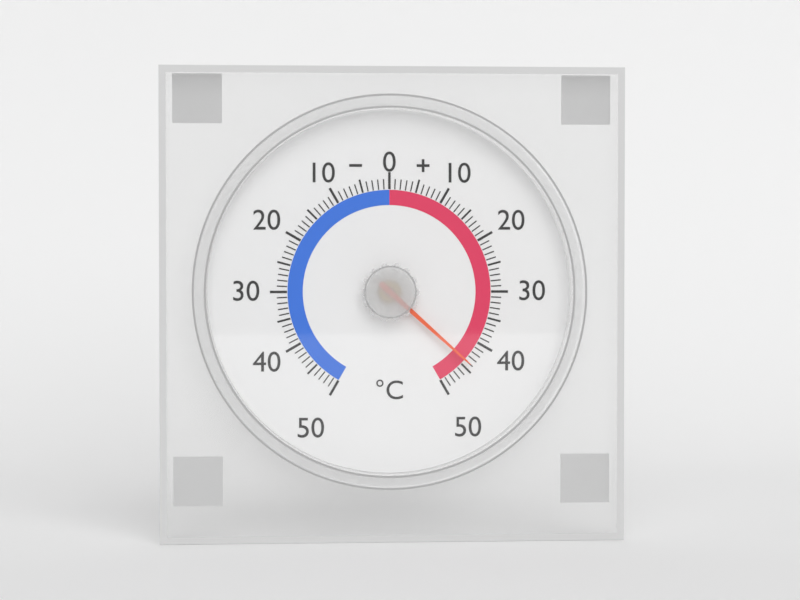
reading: 44 °C
